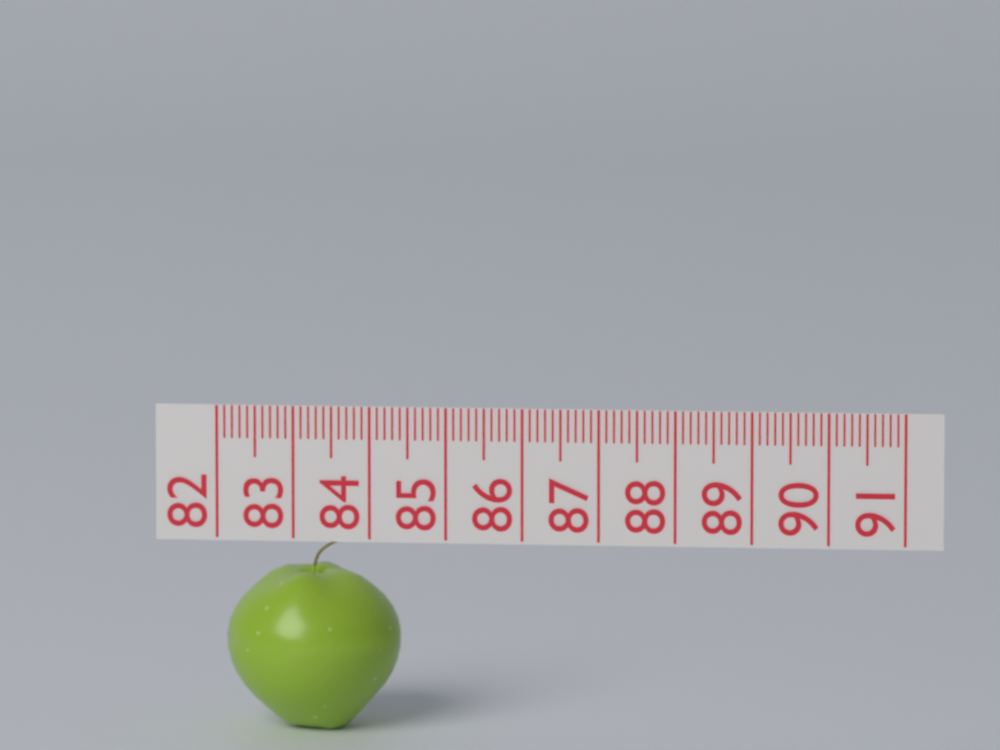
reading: 84.3 (no unit)
